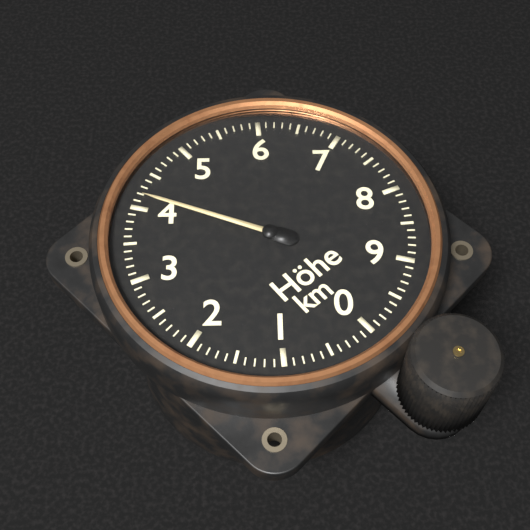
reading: 4.2 km
